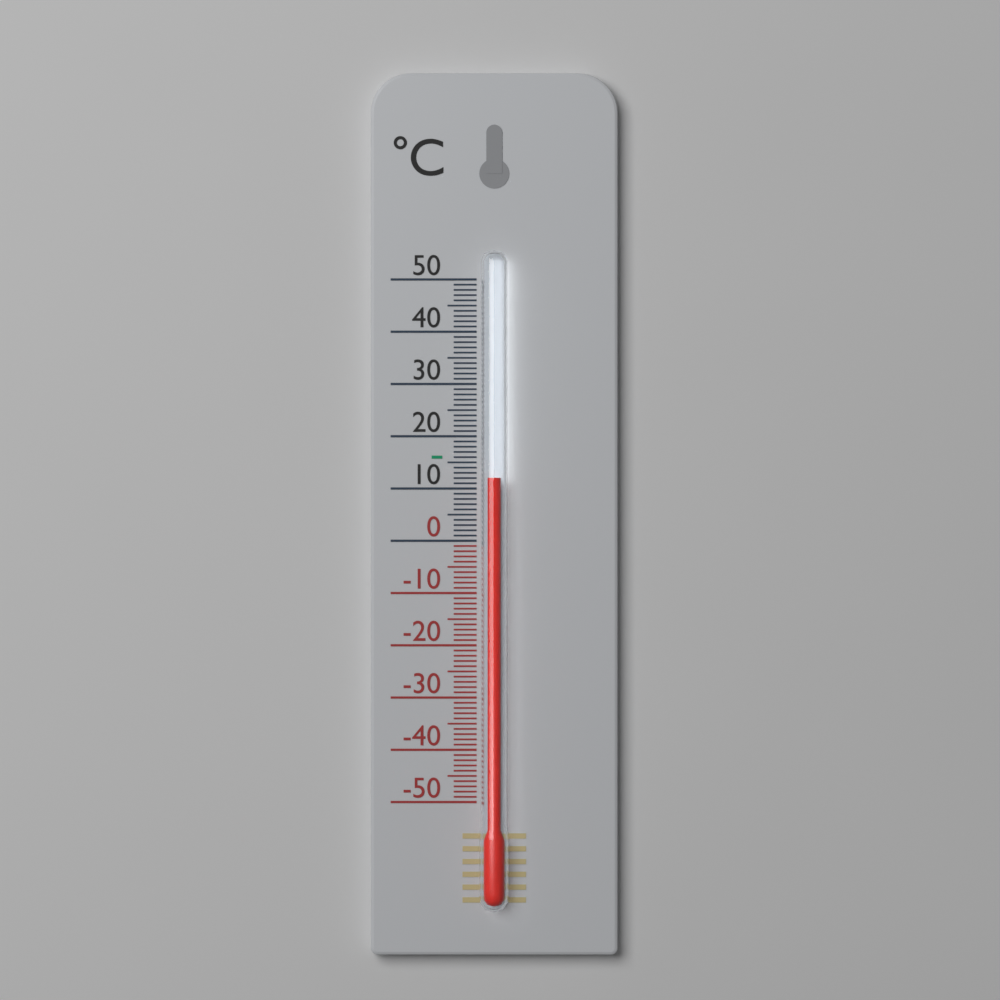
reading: 12 °C
